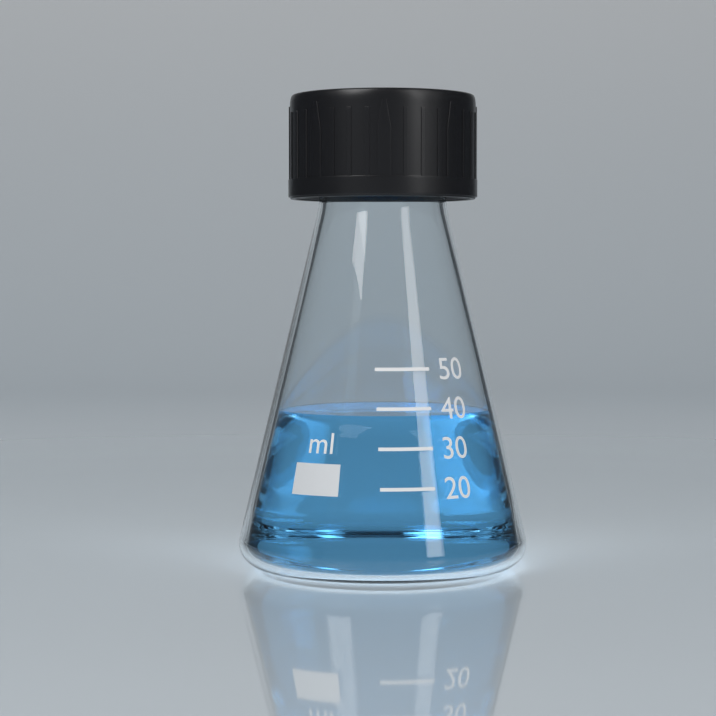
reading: 38 ml
